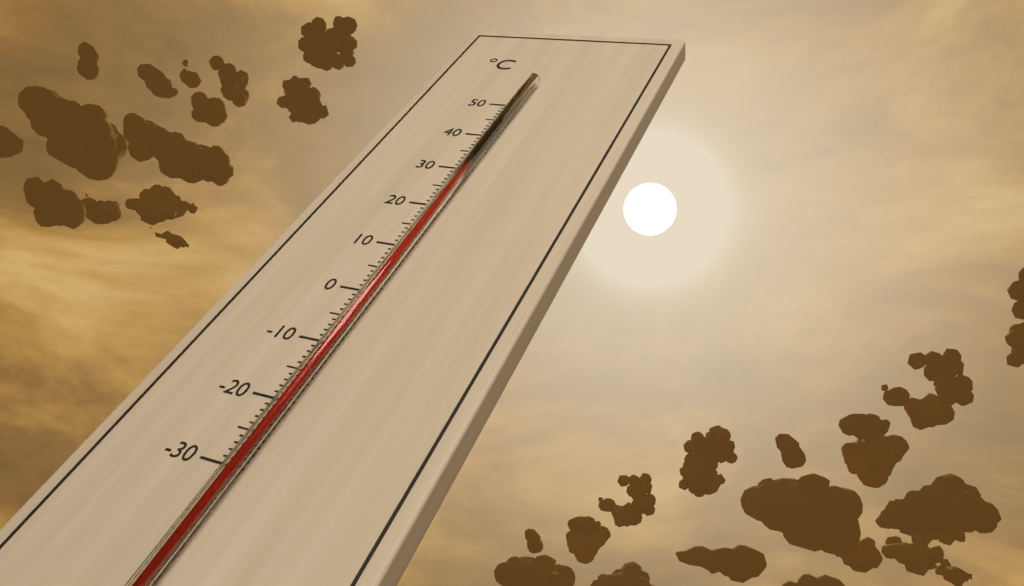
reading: 30 °C
